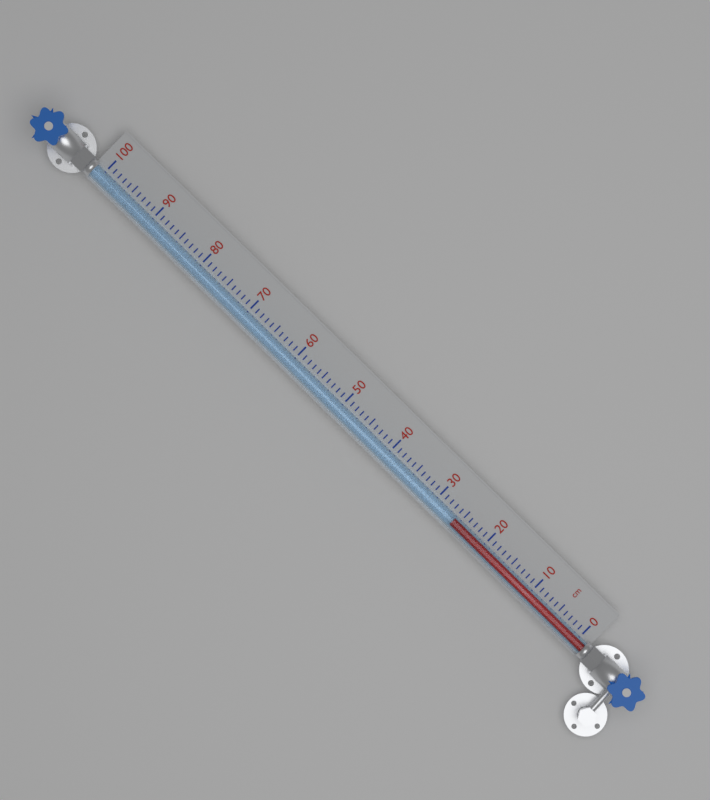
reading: 26 cm
